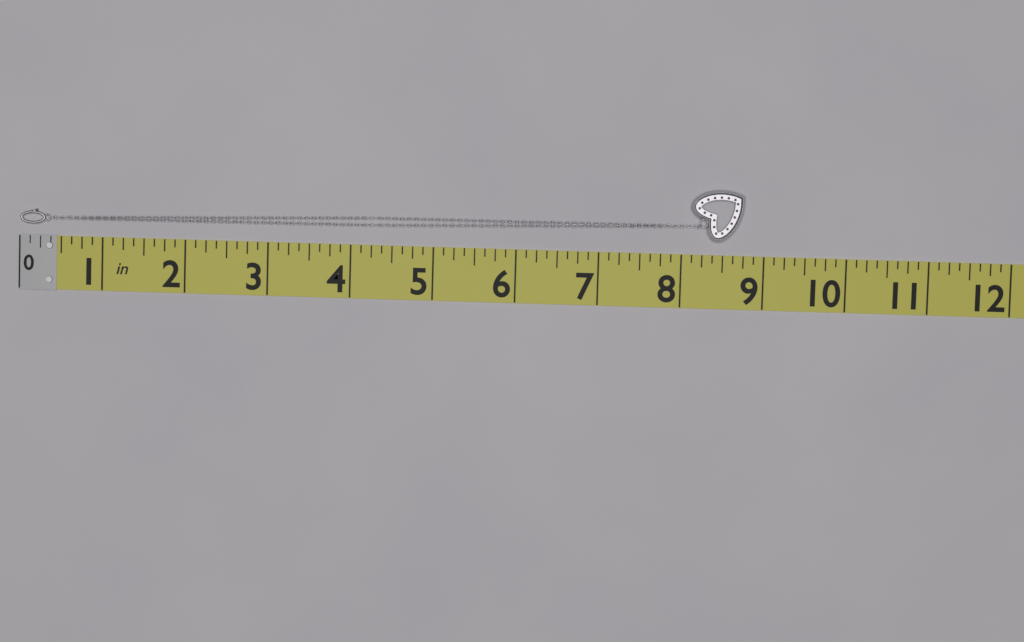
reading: 8.750 in
